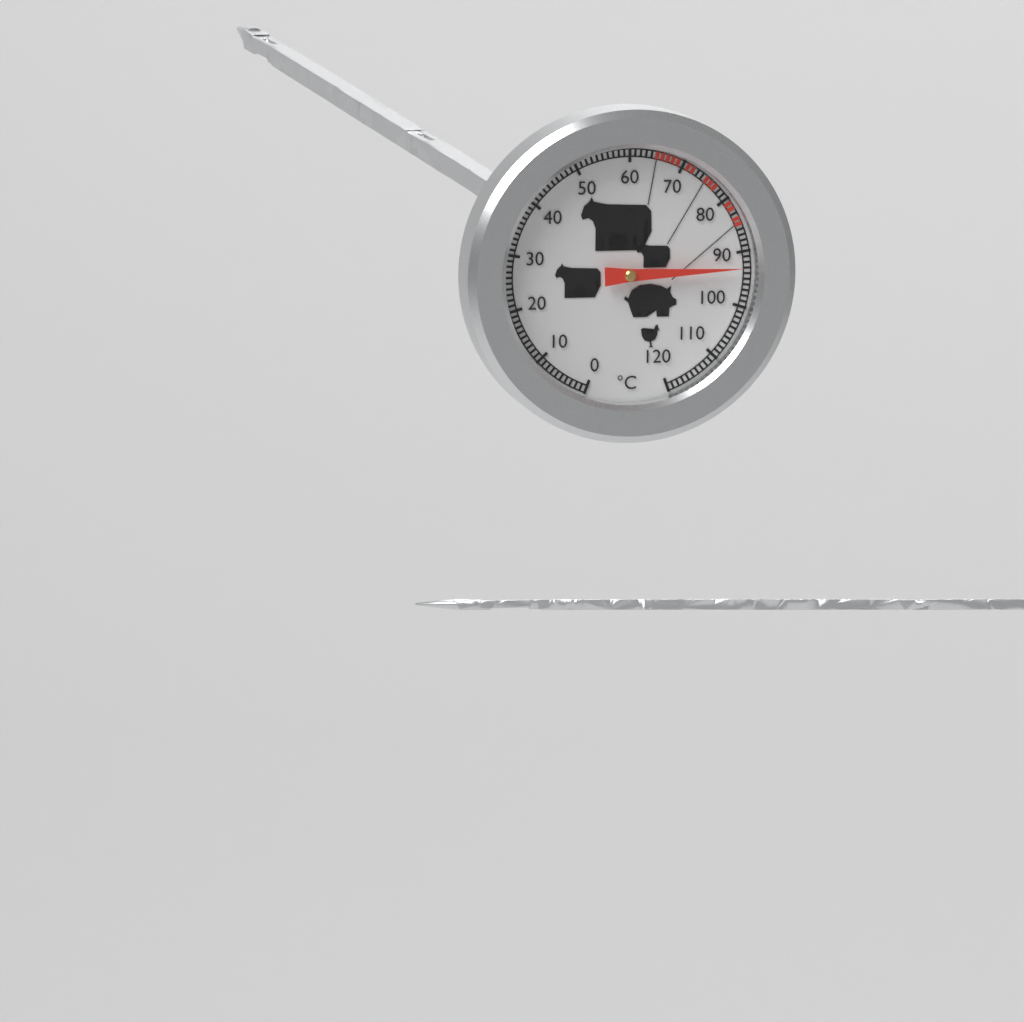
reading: 93 °C
